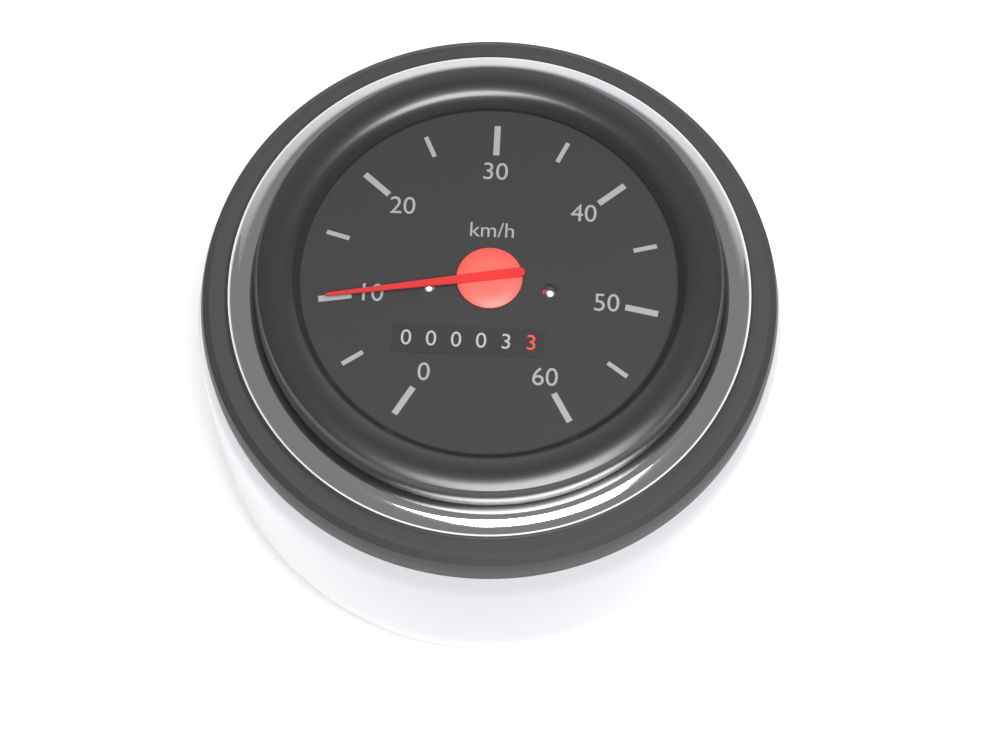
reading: 10 km/h
